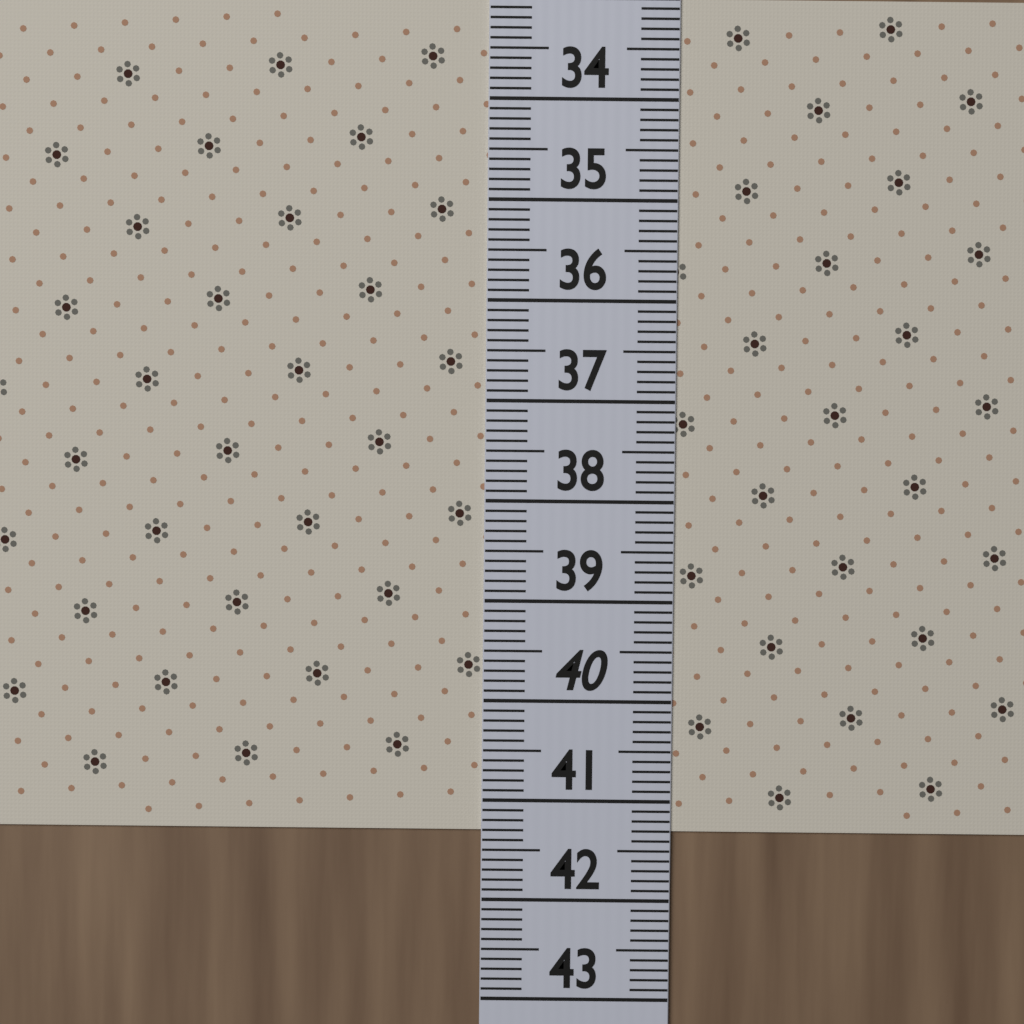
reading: 41.3 (no unit)
